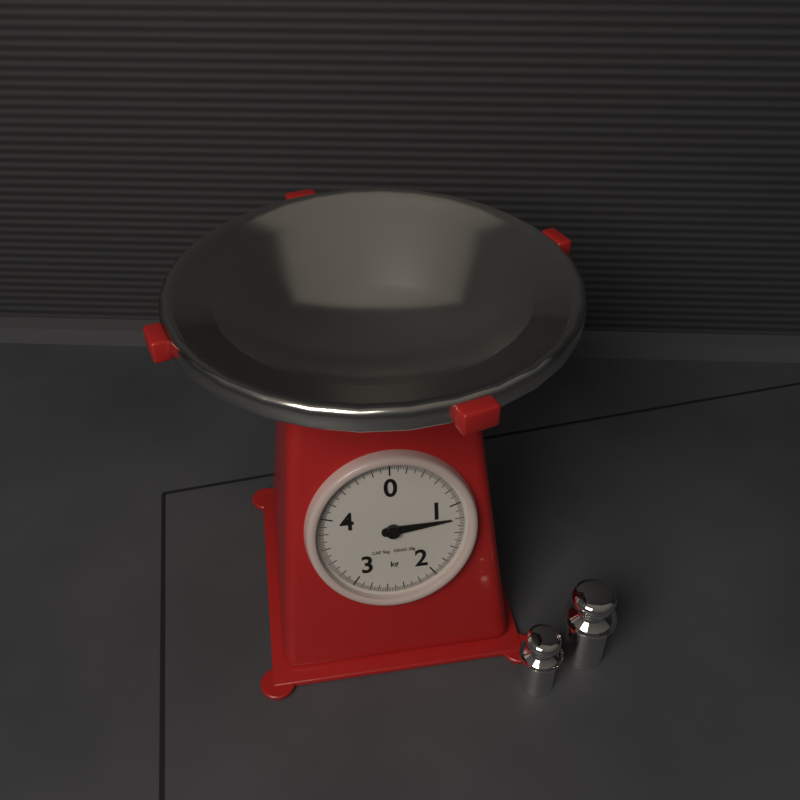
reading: 1.20 kg
